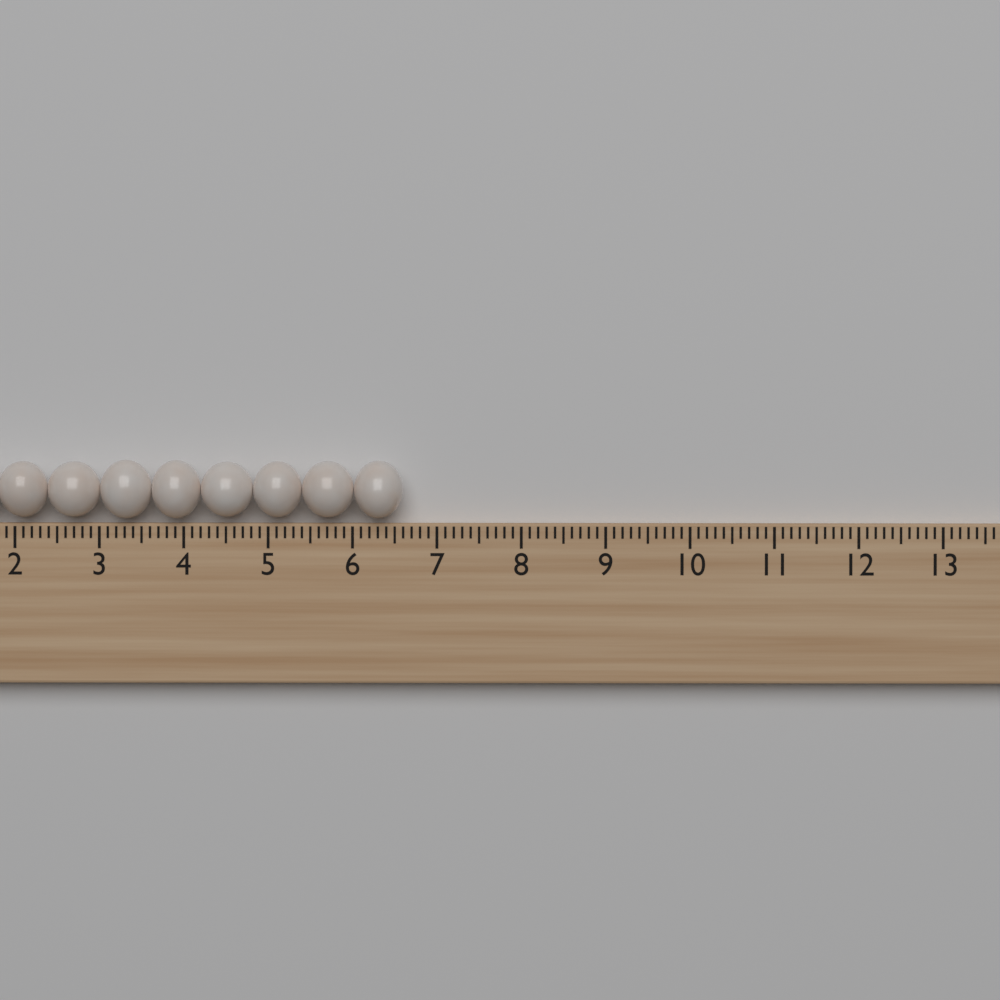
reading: 6.6 (no unit)
